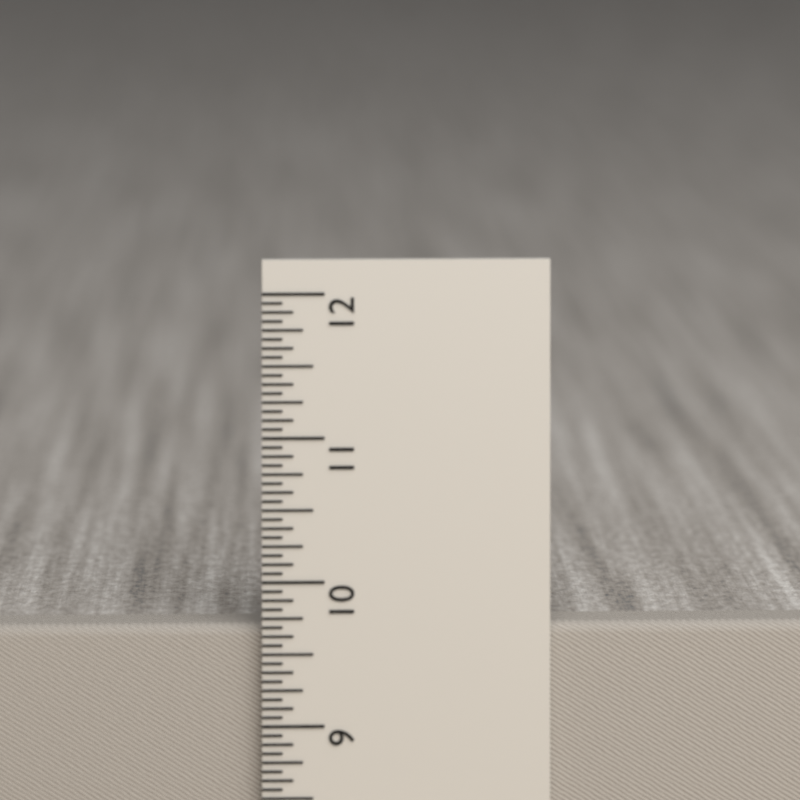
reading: 9.6875 in
